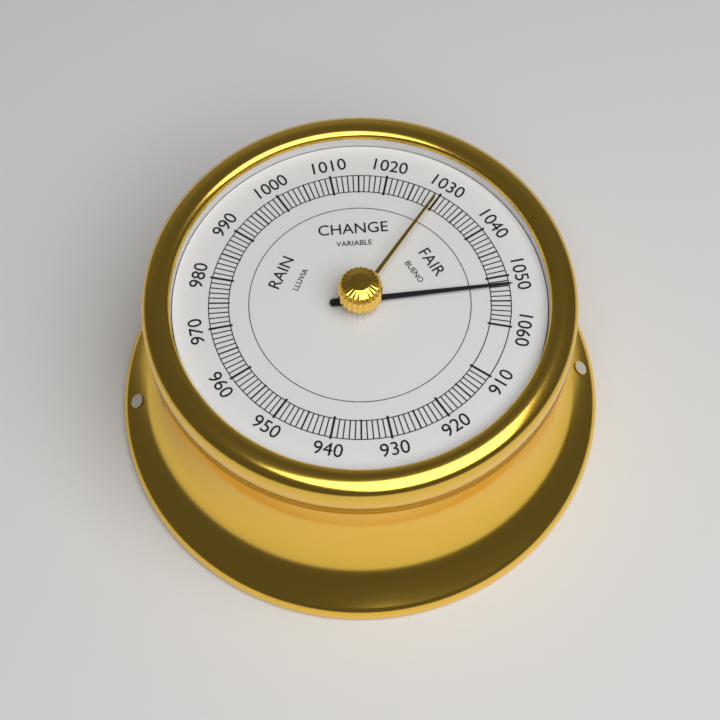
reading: 1052 (no unit)
